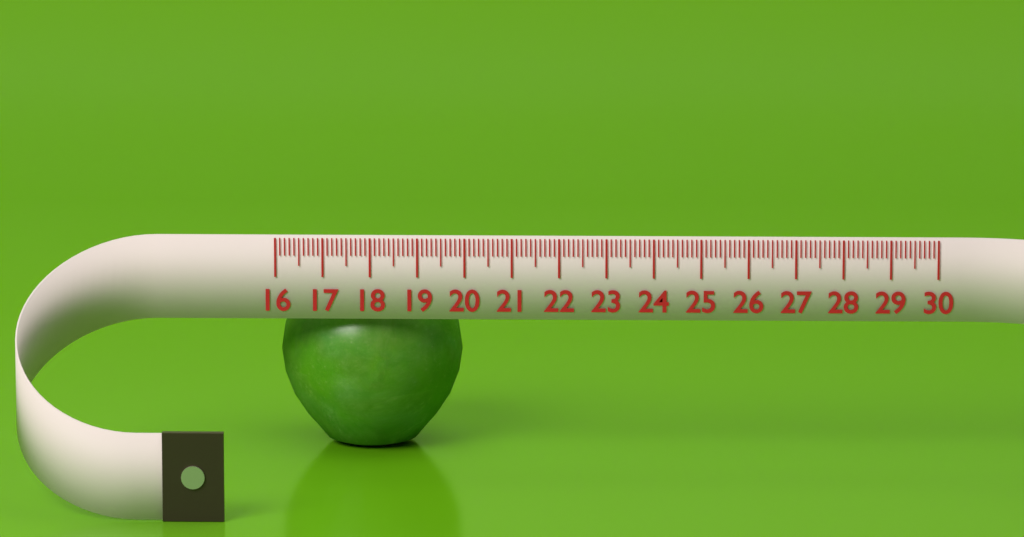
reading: 19.9 (no unit)
